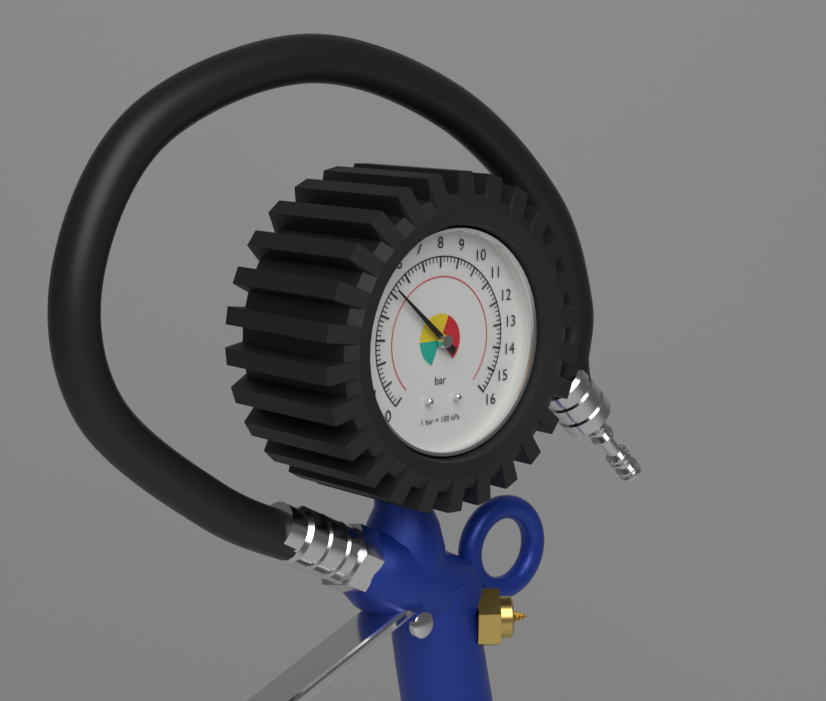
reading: 5.2 bar
